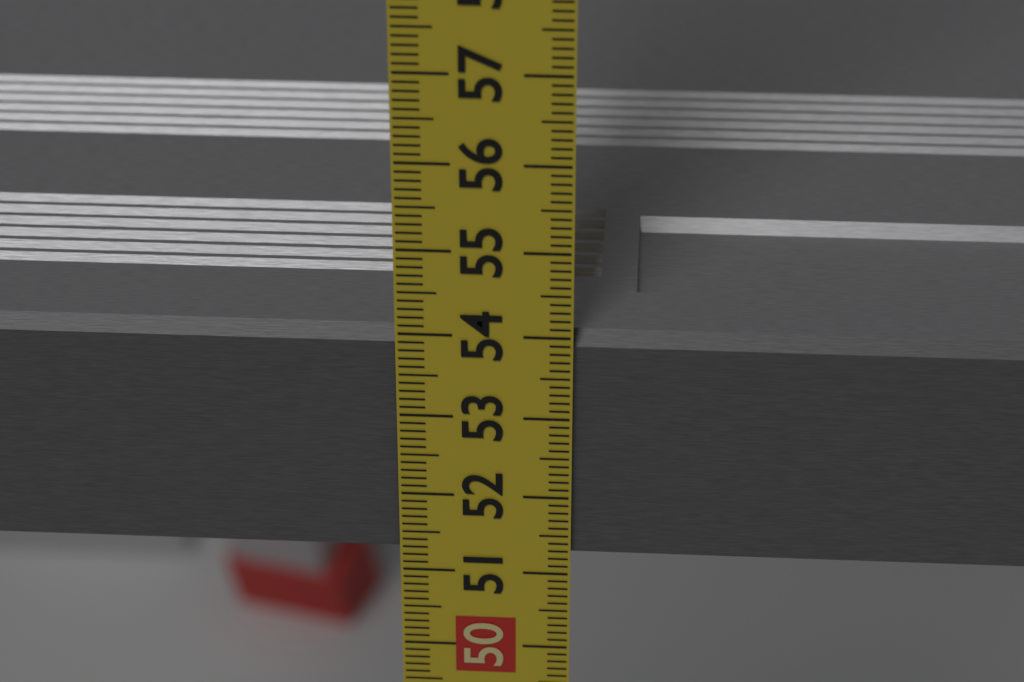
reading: 54.0 cm
